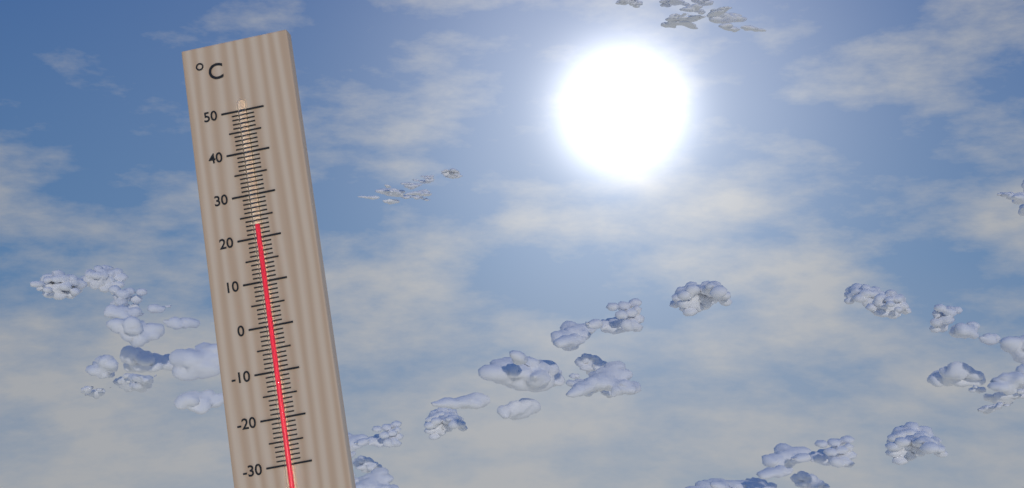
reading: 23 °C
